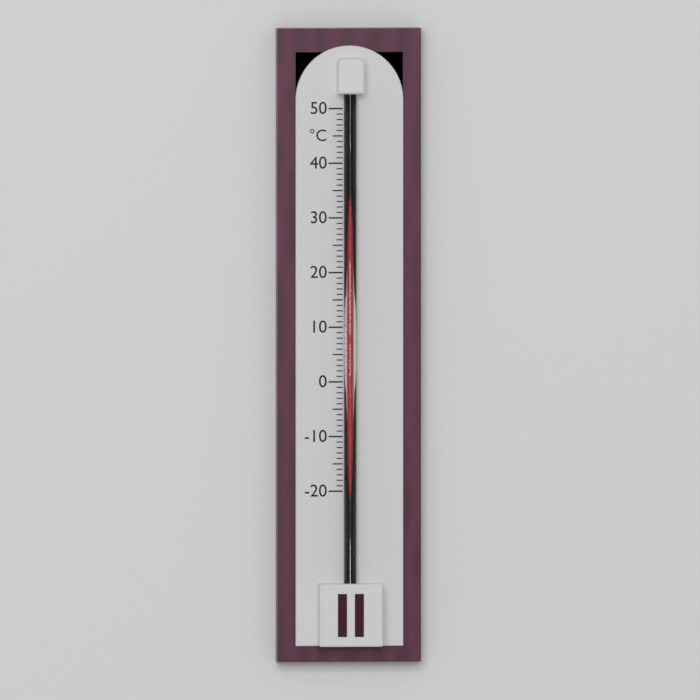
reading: 37 °C
